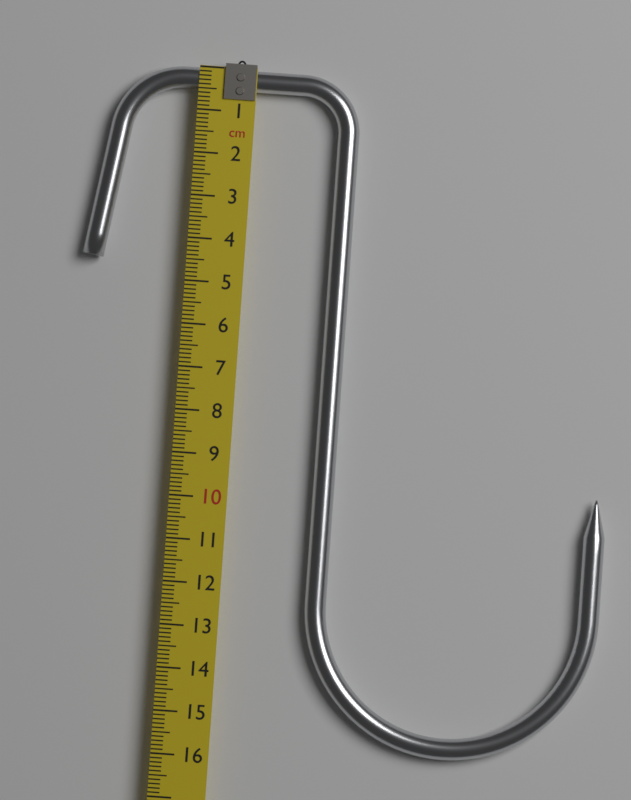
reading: 15.7 cm
